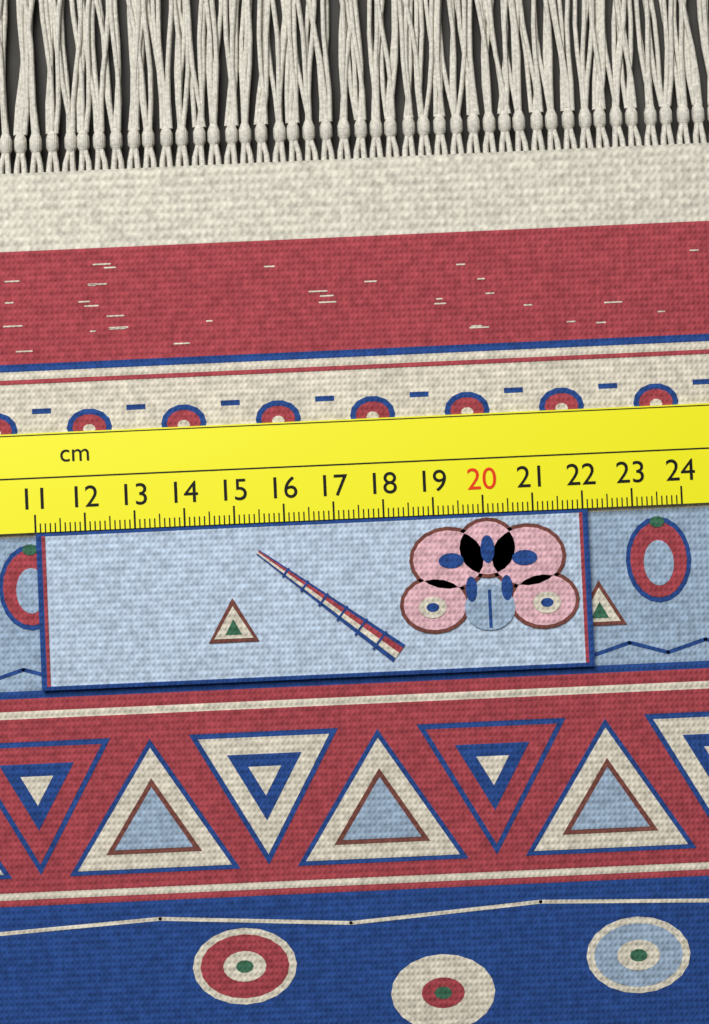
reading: 22.1 cm
